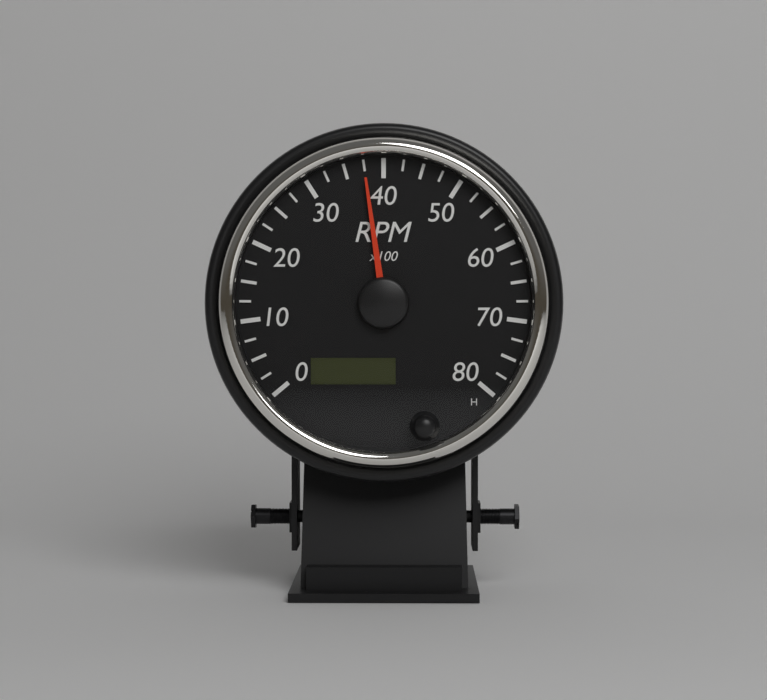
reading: 3750 RPM
